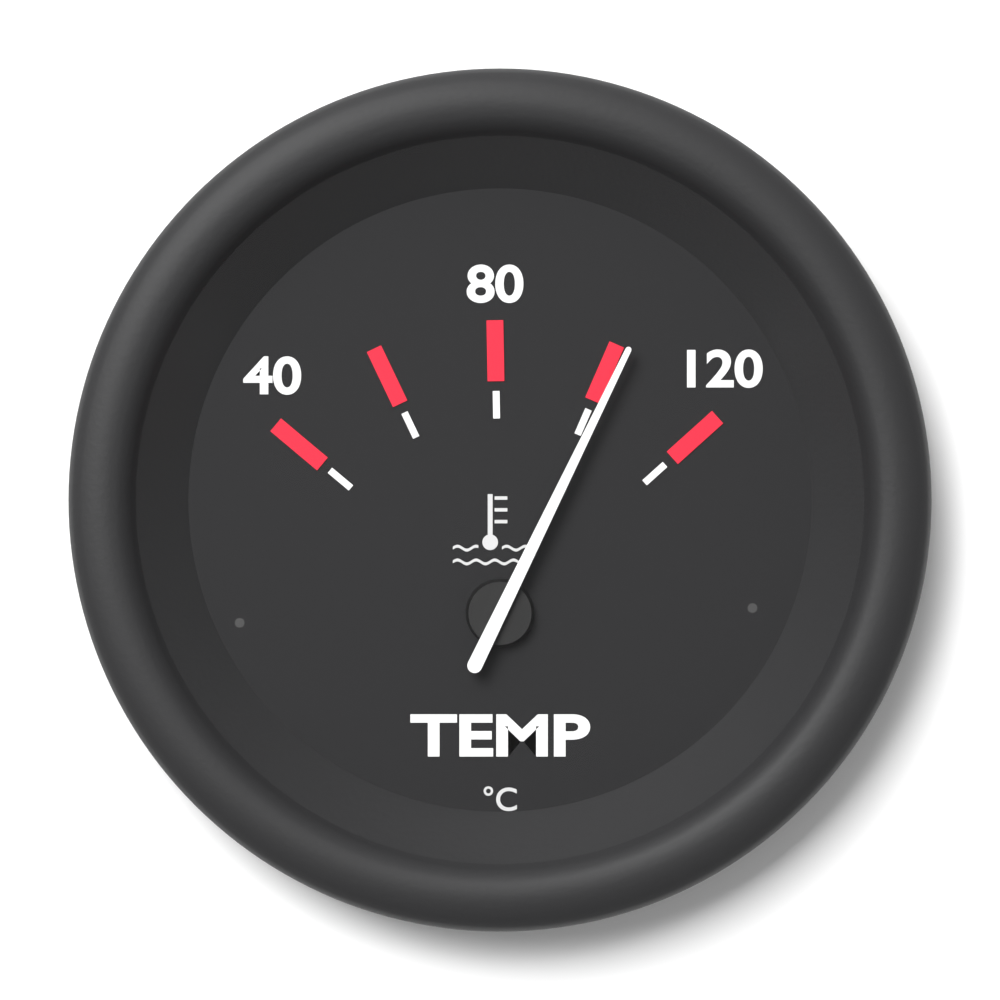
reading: 102 °C
